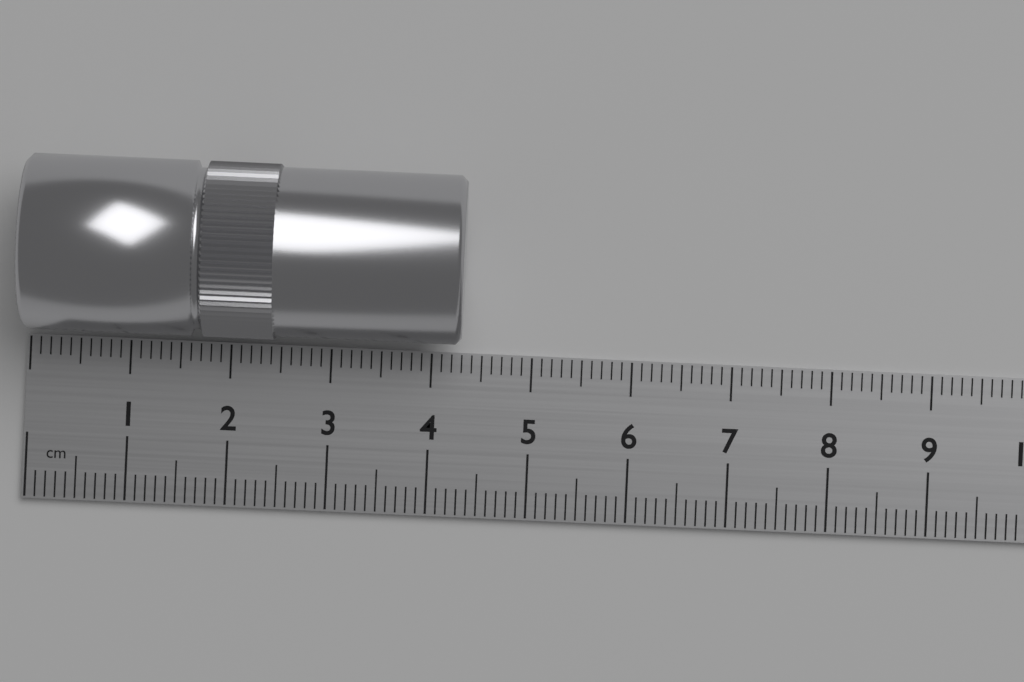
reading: 4.3 cm
